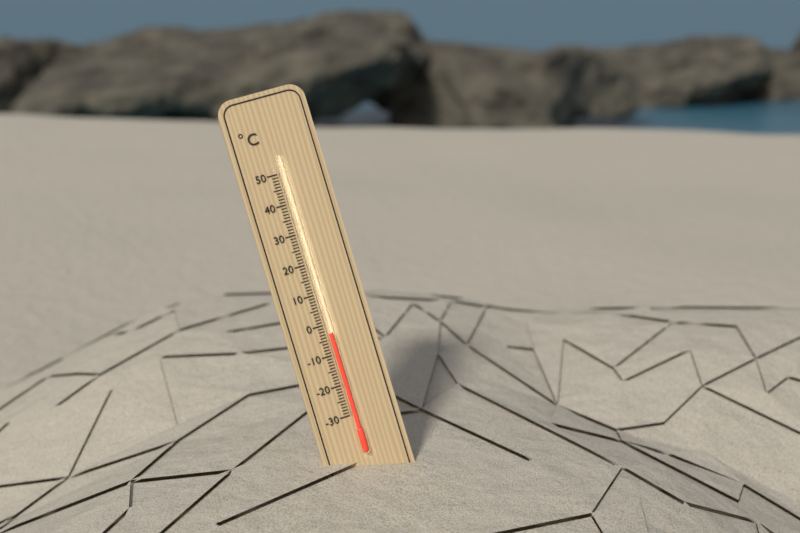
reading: -3 °C
